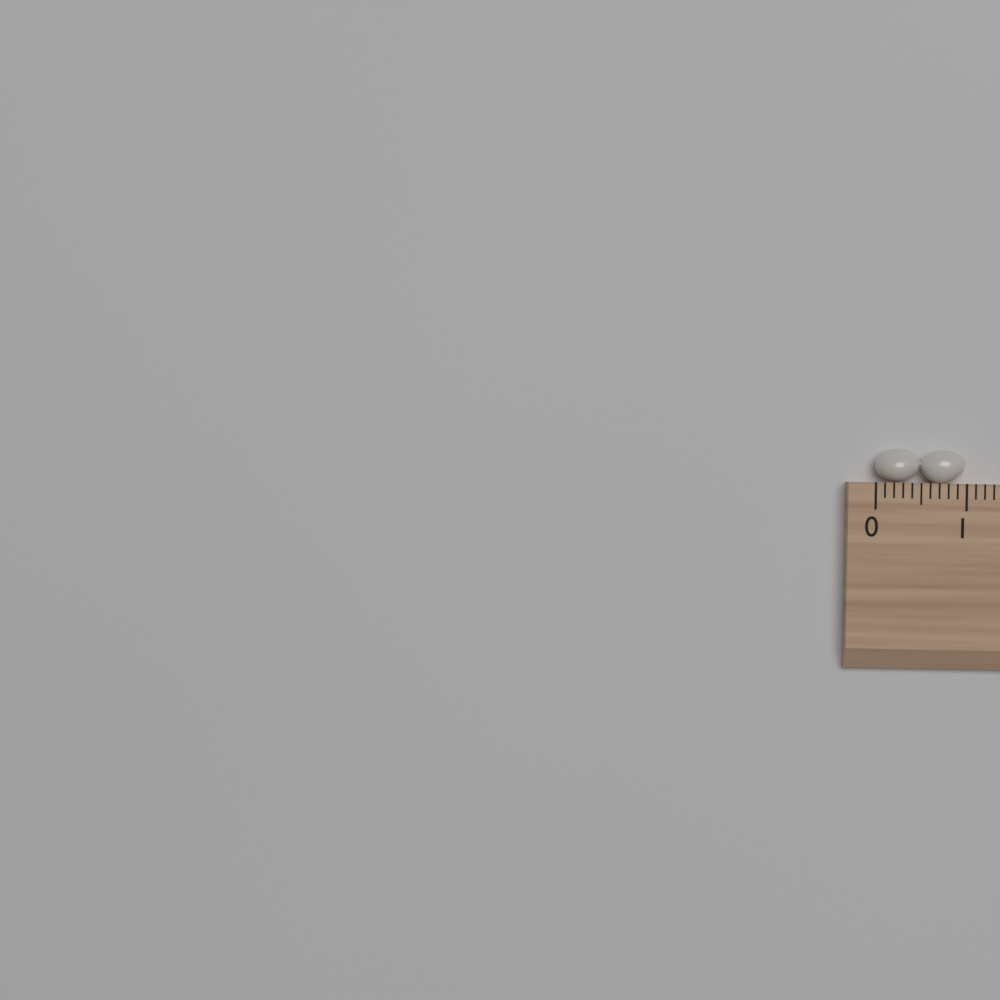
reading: 1.0 (no unit)
